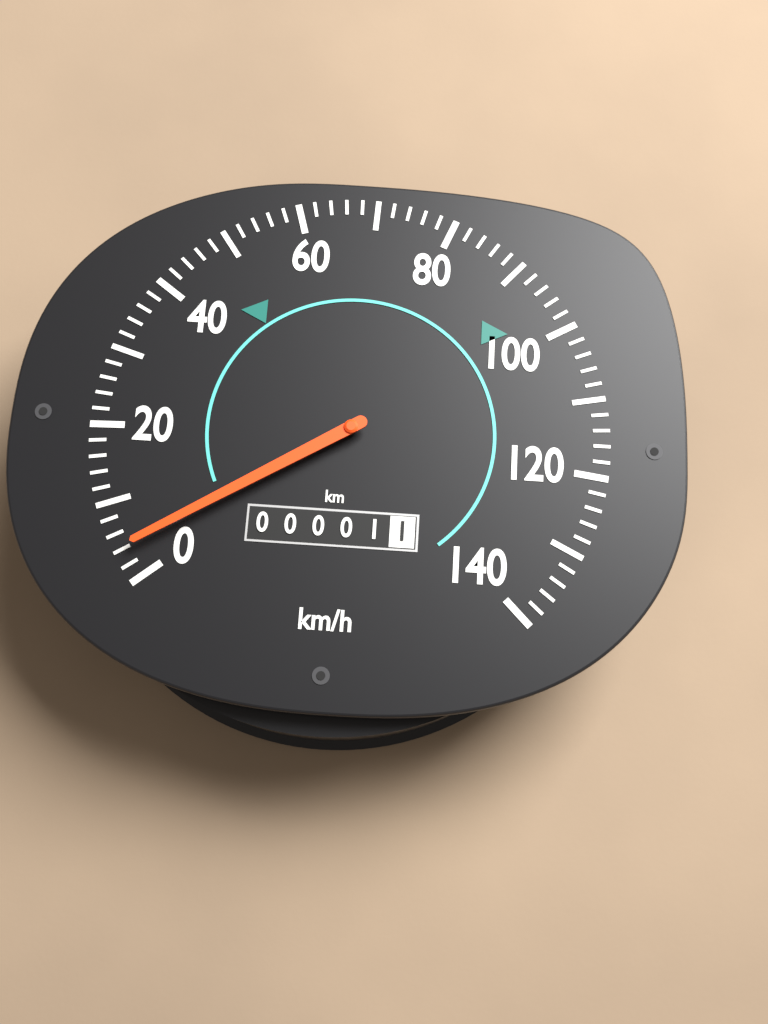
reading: 4 km/h
